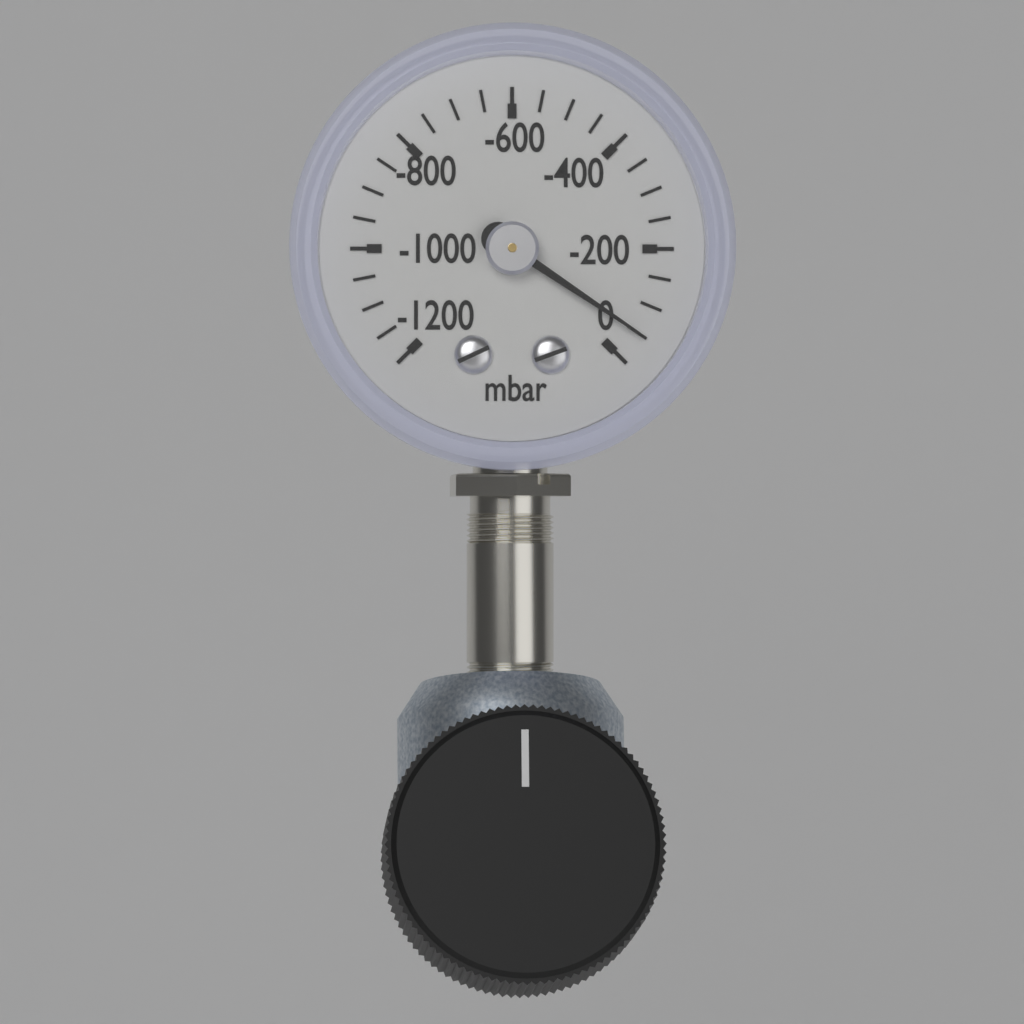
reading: -50 mbar
